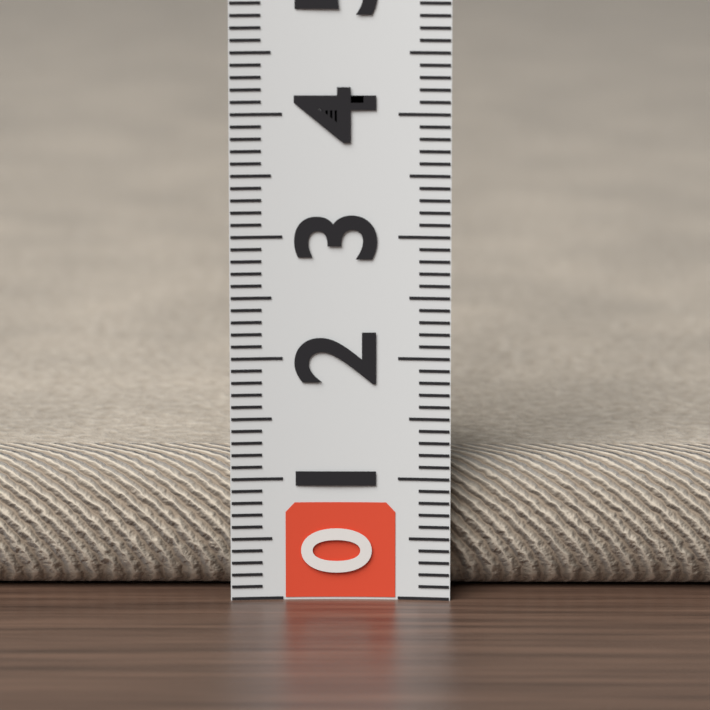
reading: 1.1 (no unit)
